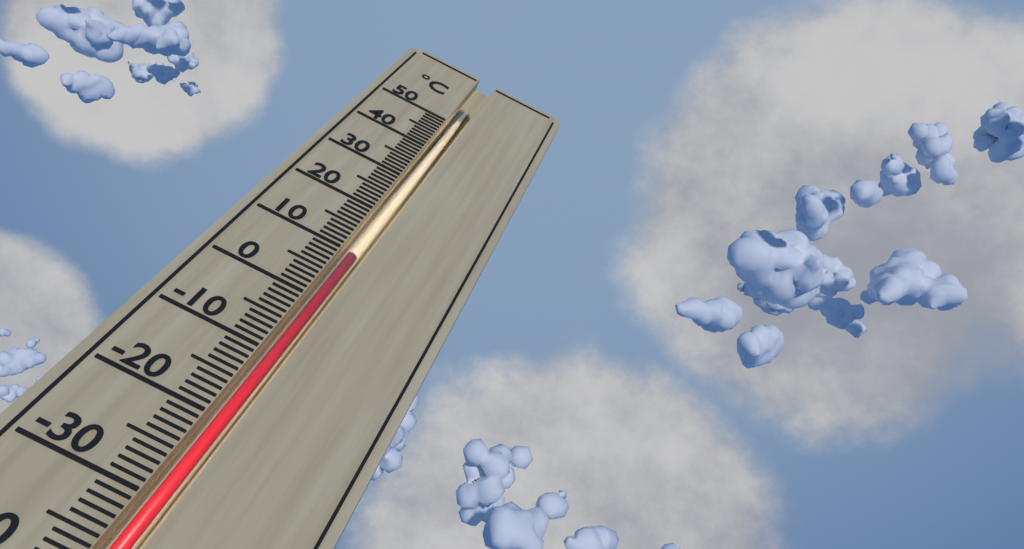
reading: 10 °C
